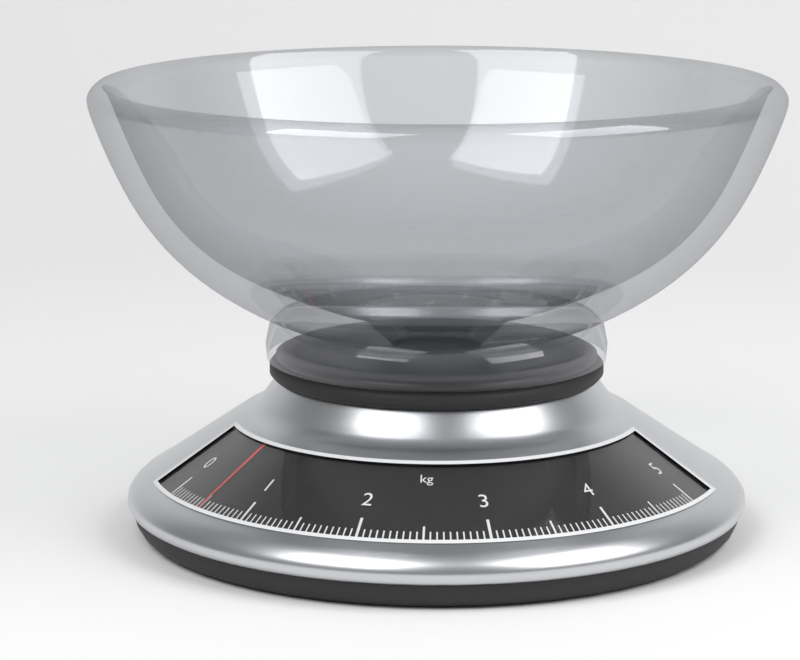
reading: 0.50 kg
